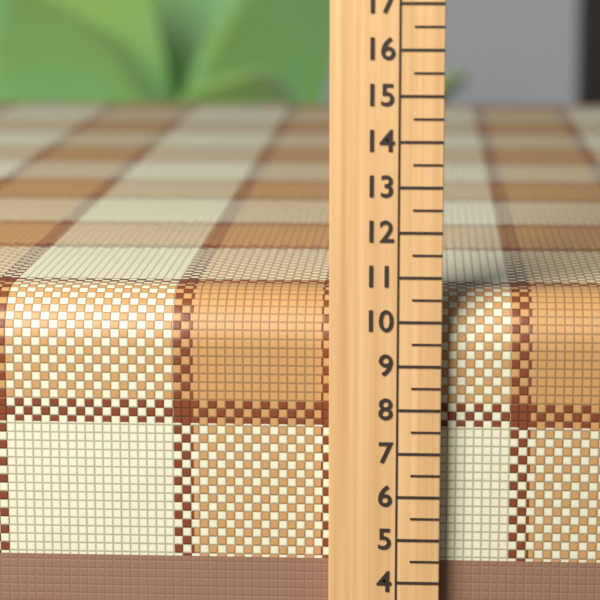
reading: 10.5 (no unit)
